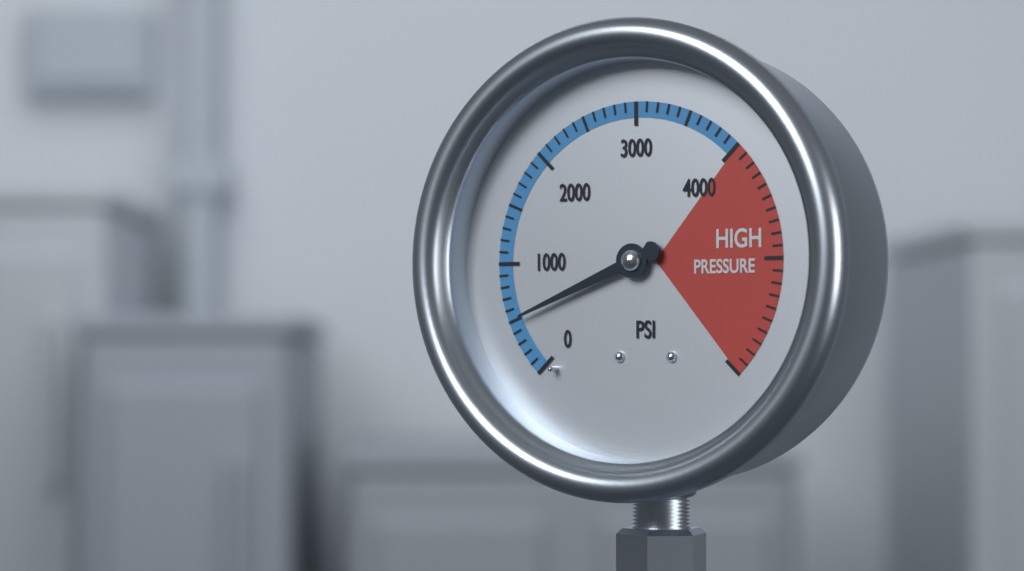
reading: 500 psi
